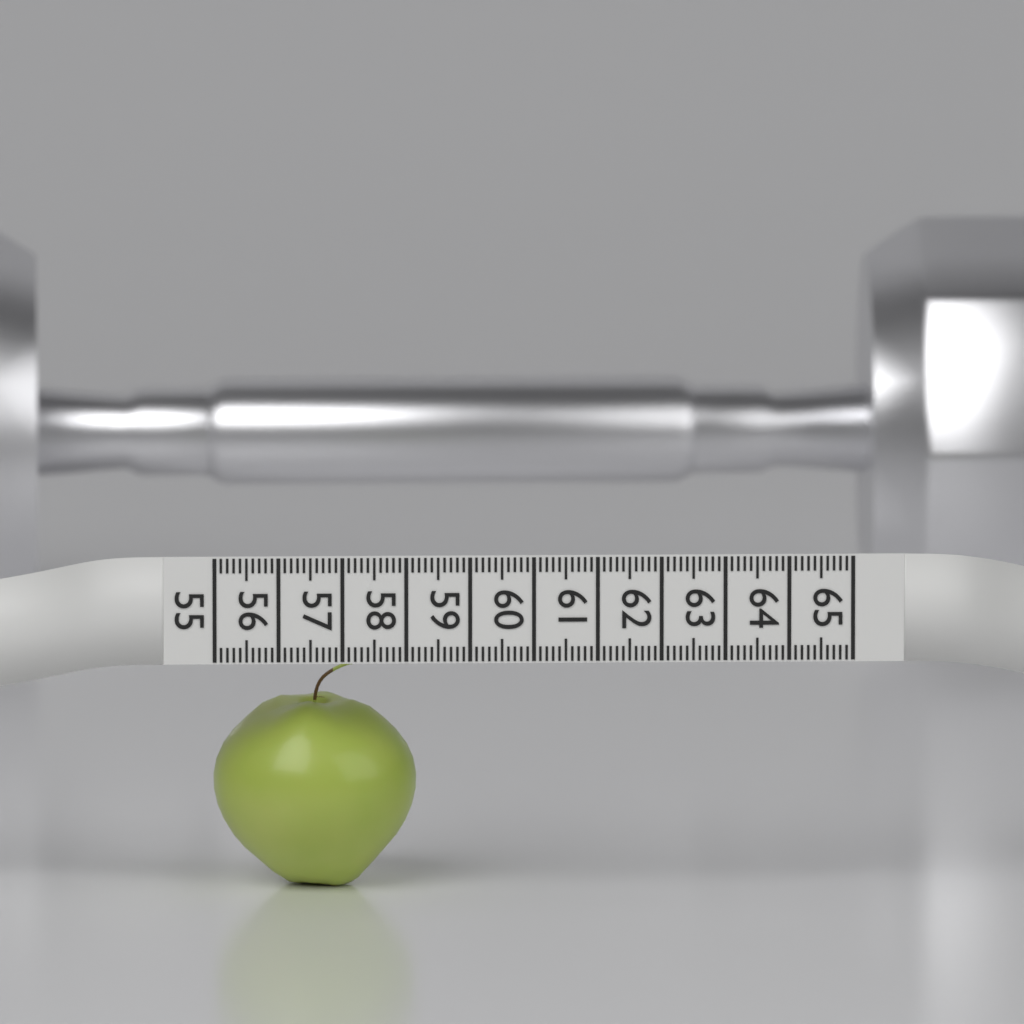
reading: 58.2 (no unit)
